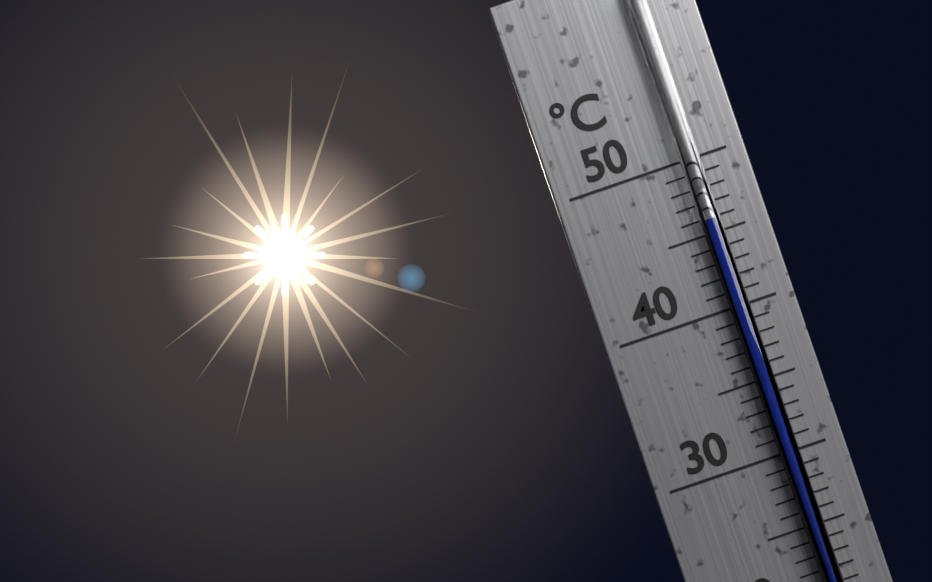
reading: 46 °C
